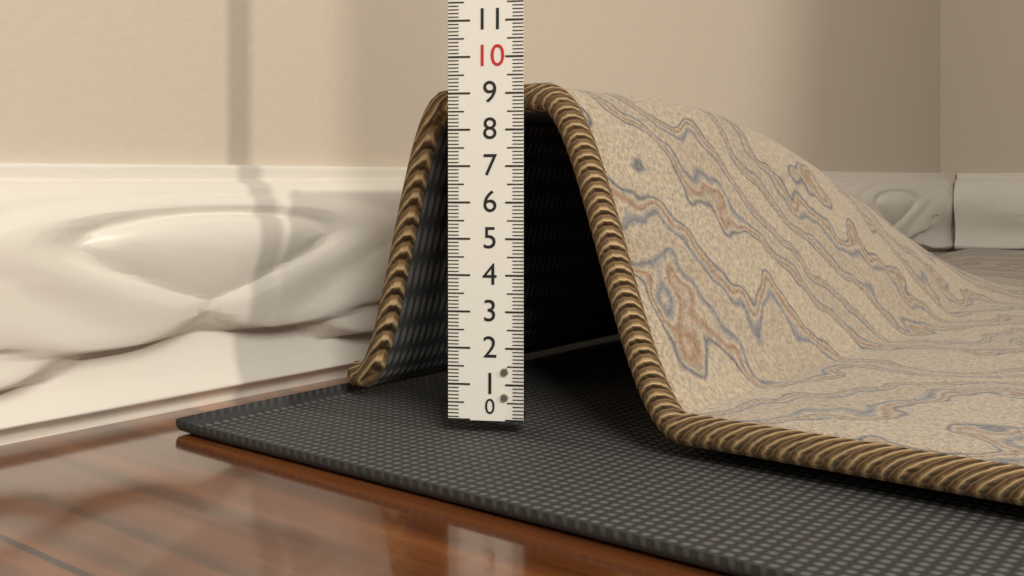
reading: 9.3 (no unit)
